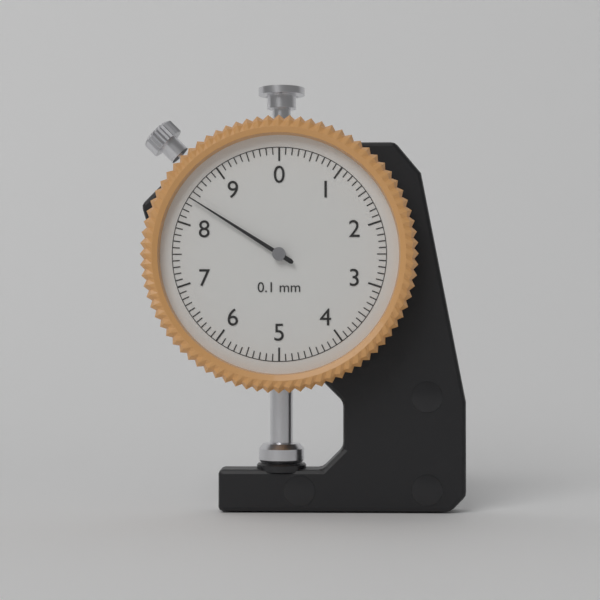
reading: 8.4 mm
